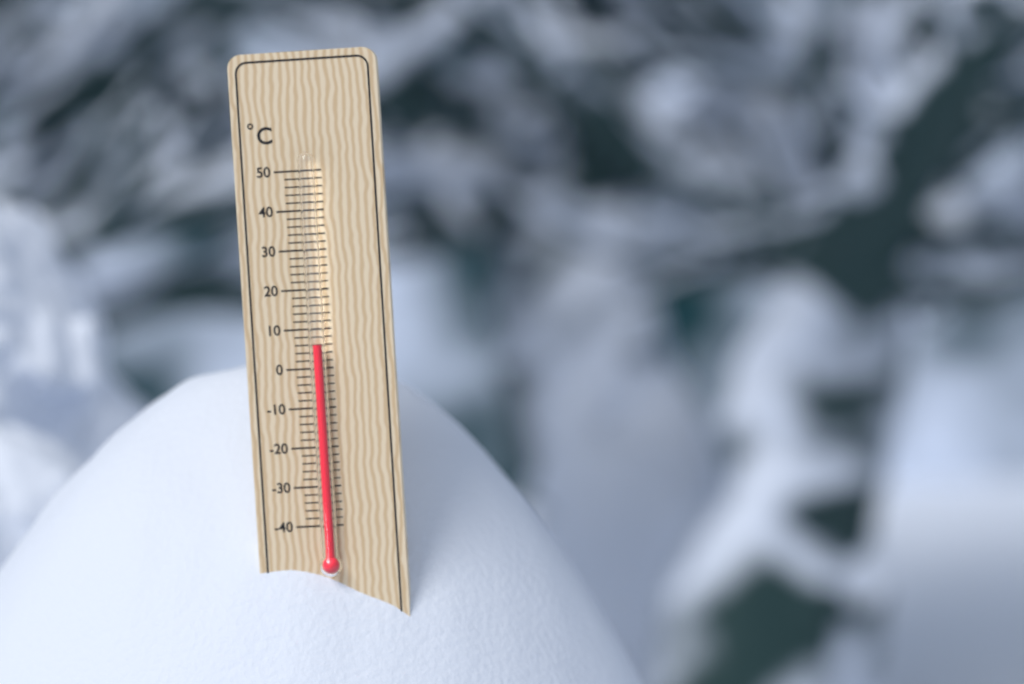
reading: 6 °C
